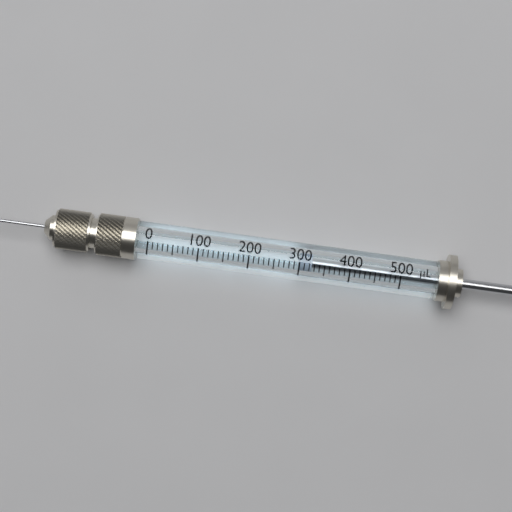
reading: 300 µL
